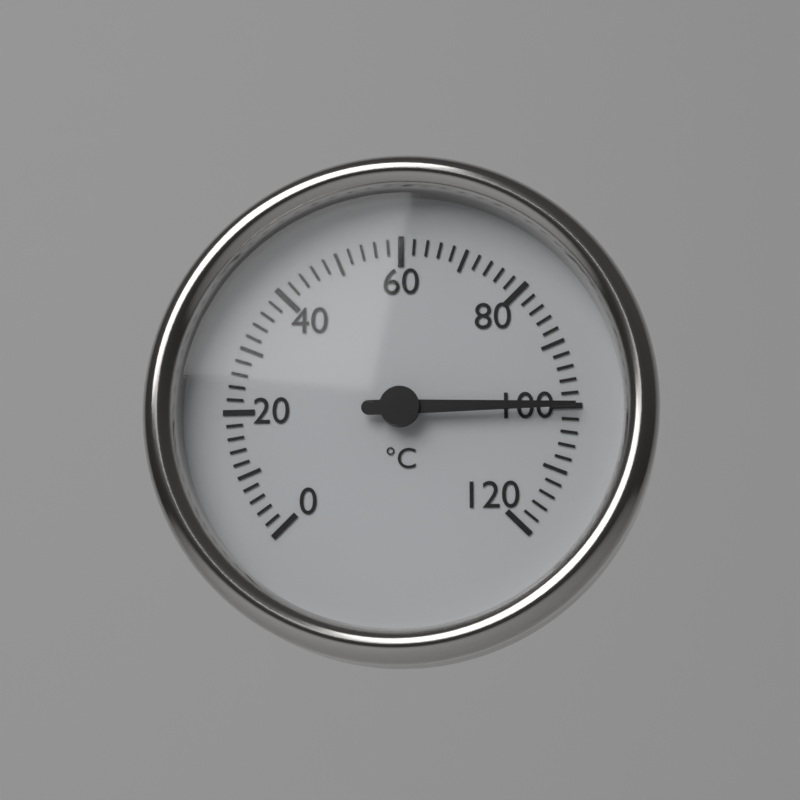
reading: 100 °C
